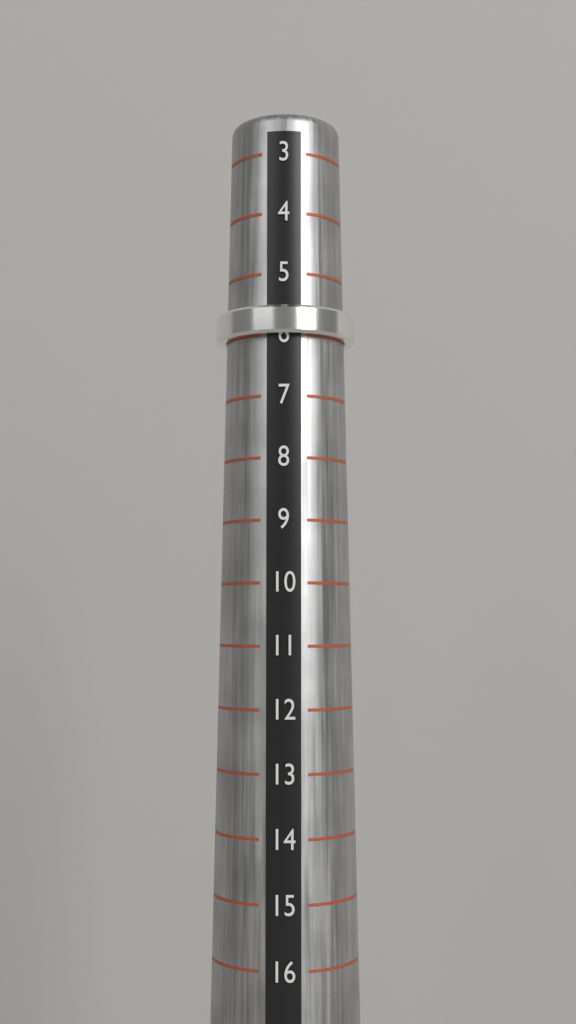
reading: 6 (no unit)
